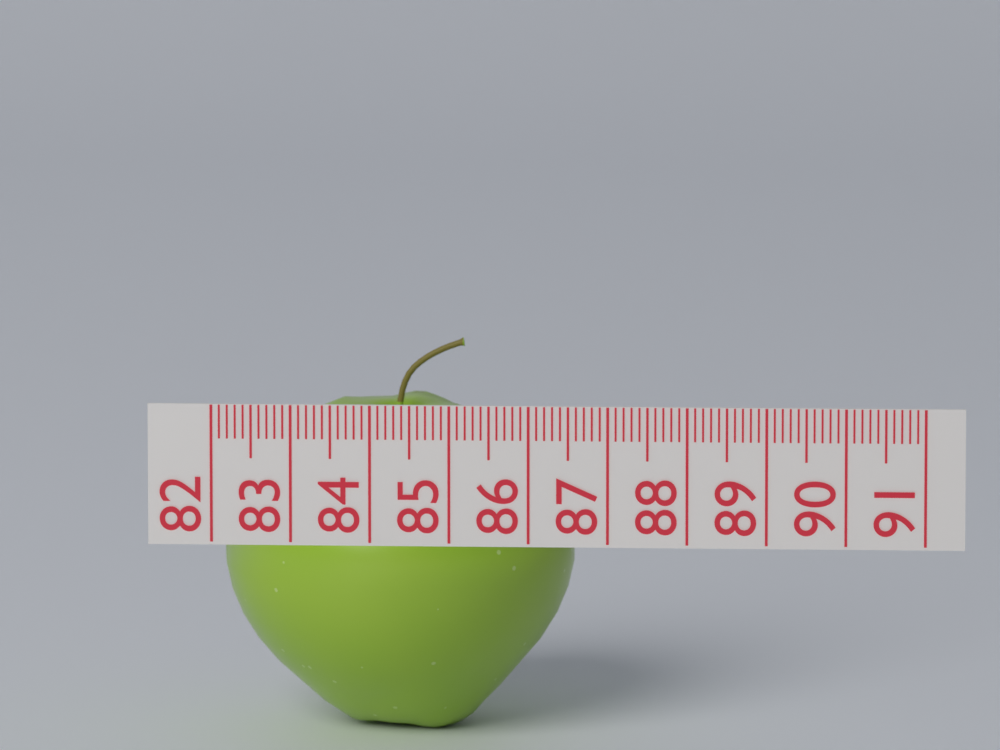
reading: 86.5 (no unit)
